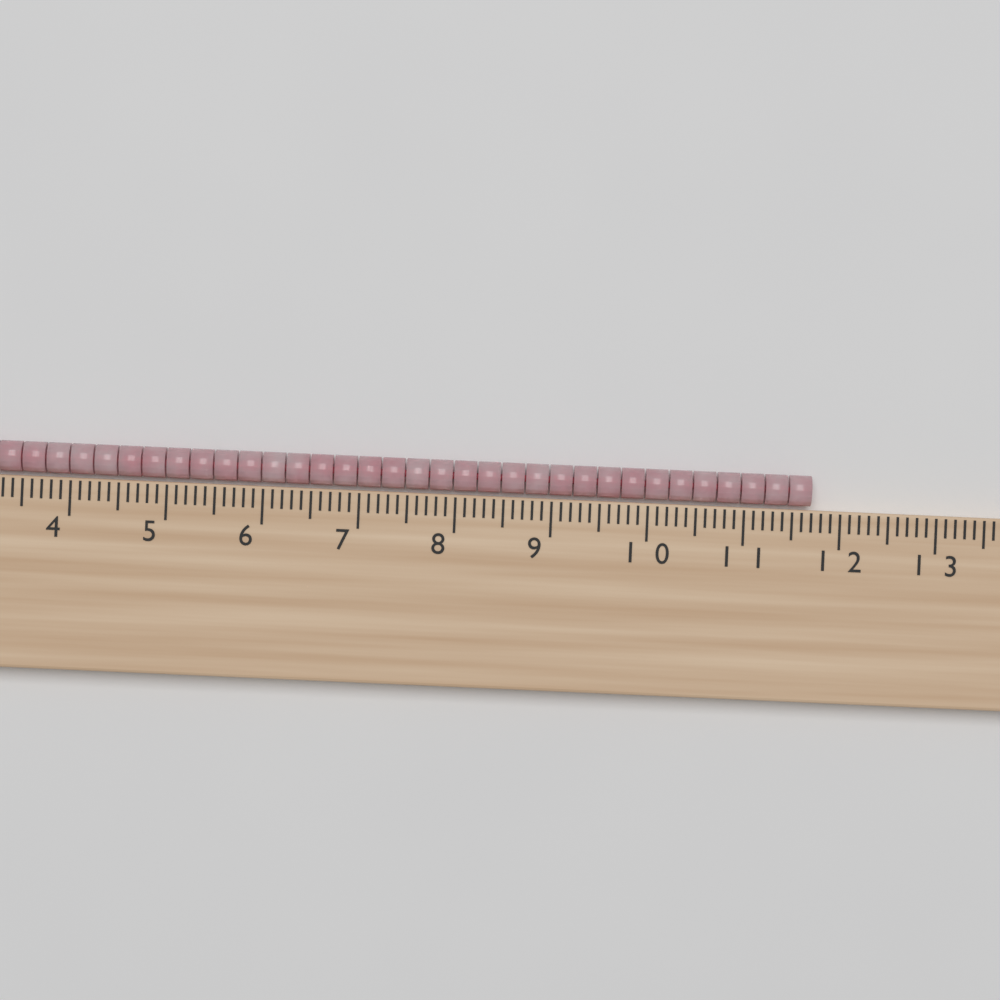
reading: 11.7 cm
